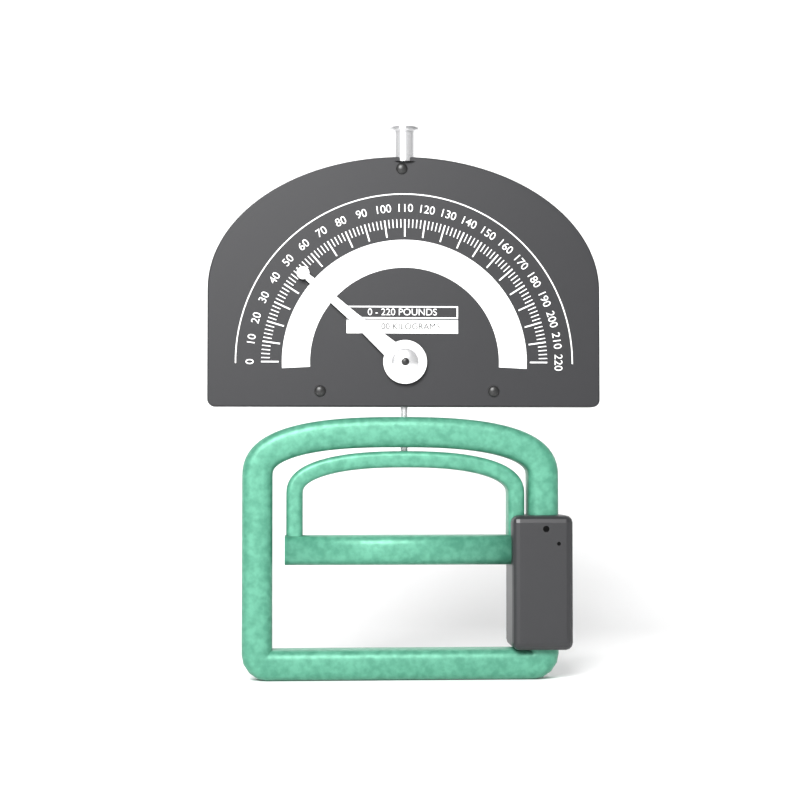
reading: 50 lb
